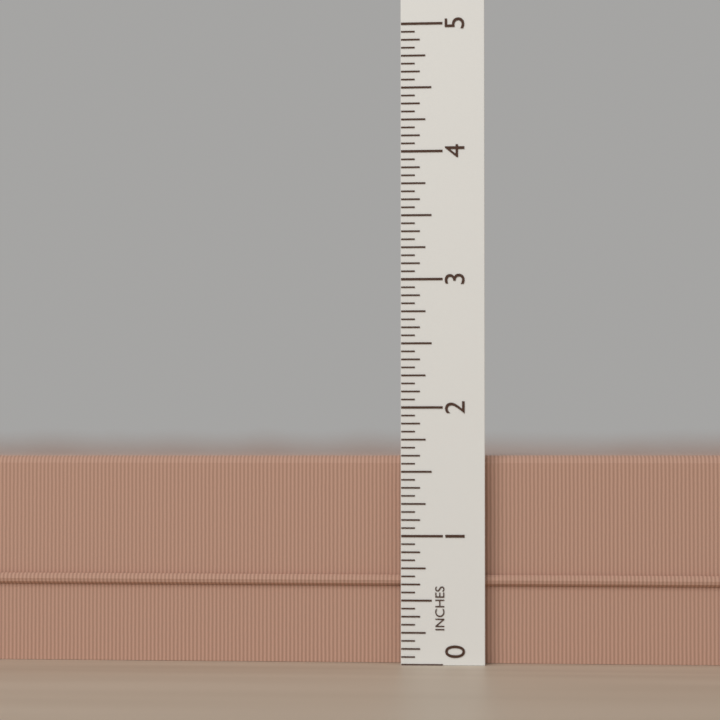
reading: 1.6250 in
